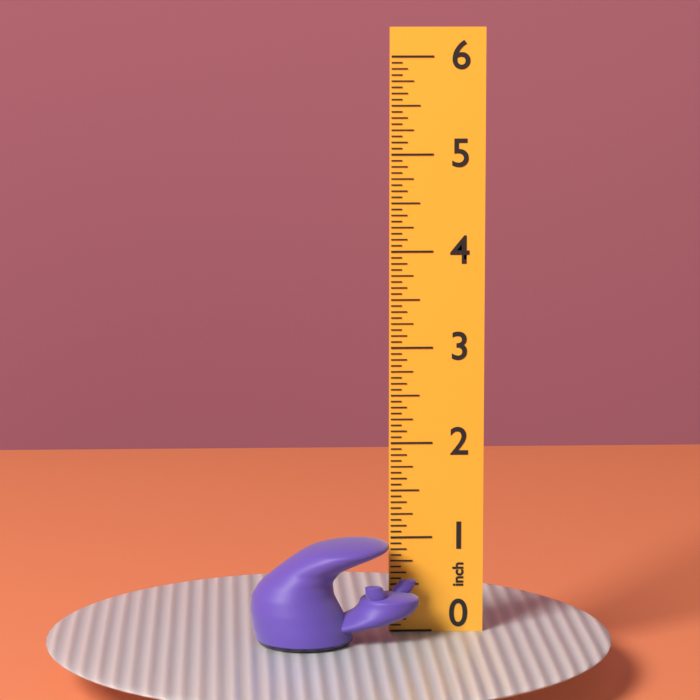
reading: 1.0625 inch
